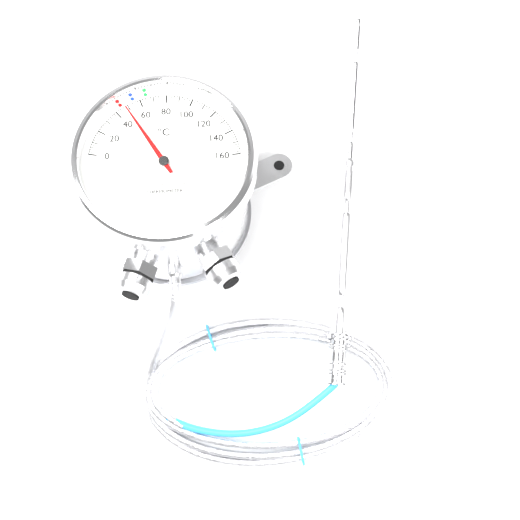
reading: 48 °C
